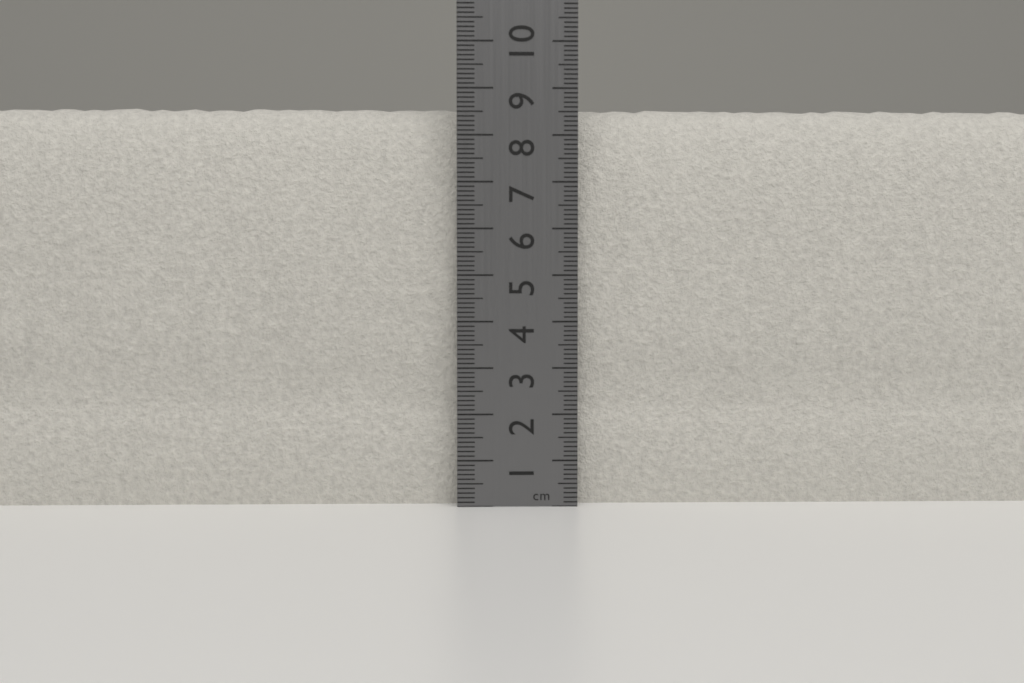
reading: 8.7 cm
